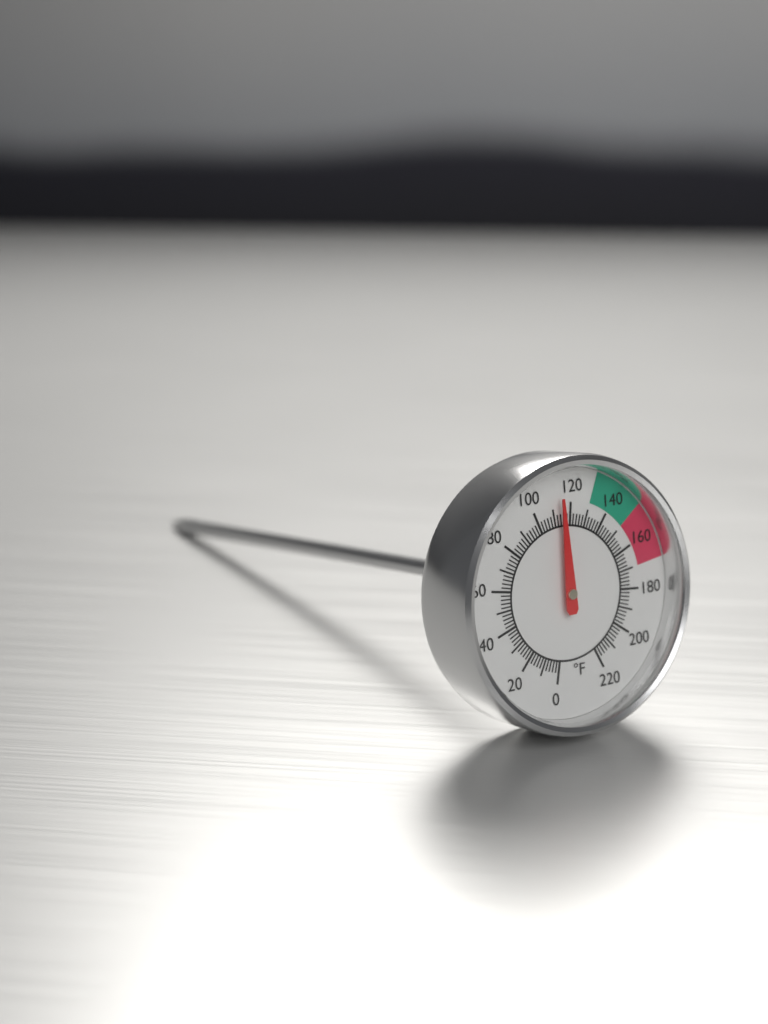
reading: 114 °F
